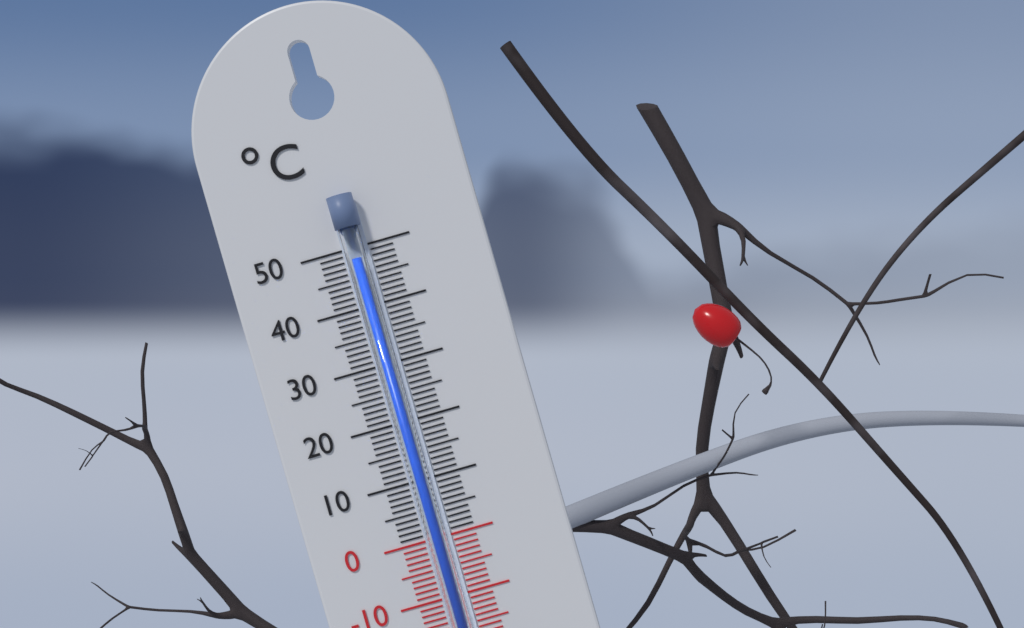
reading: 48 °C
